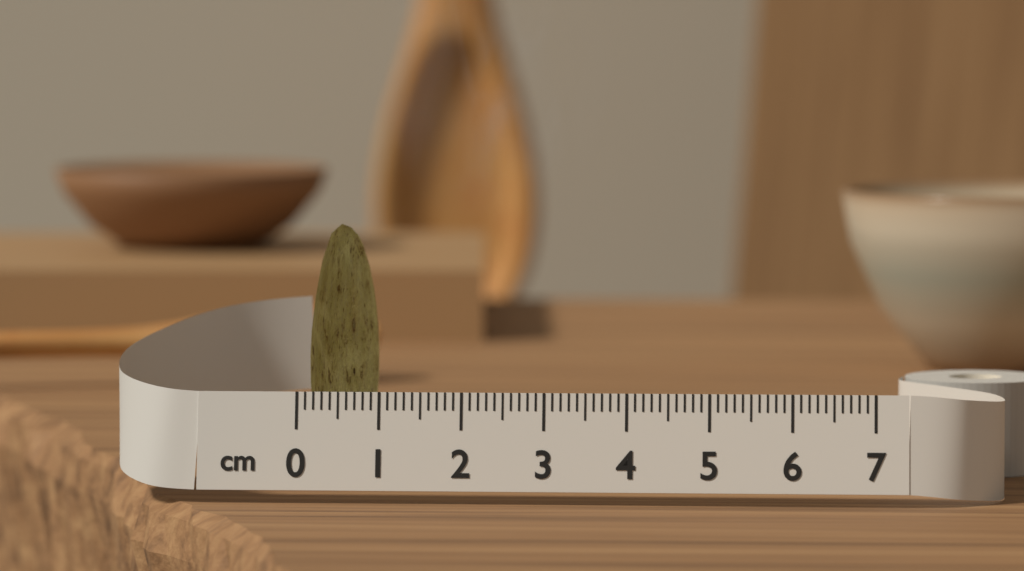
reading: 0.8 cm
